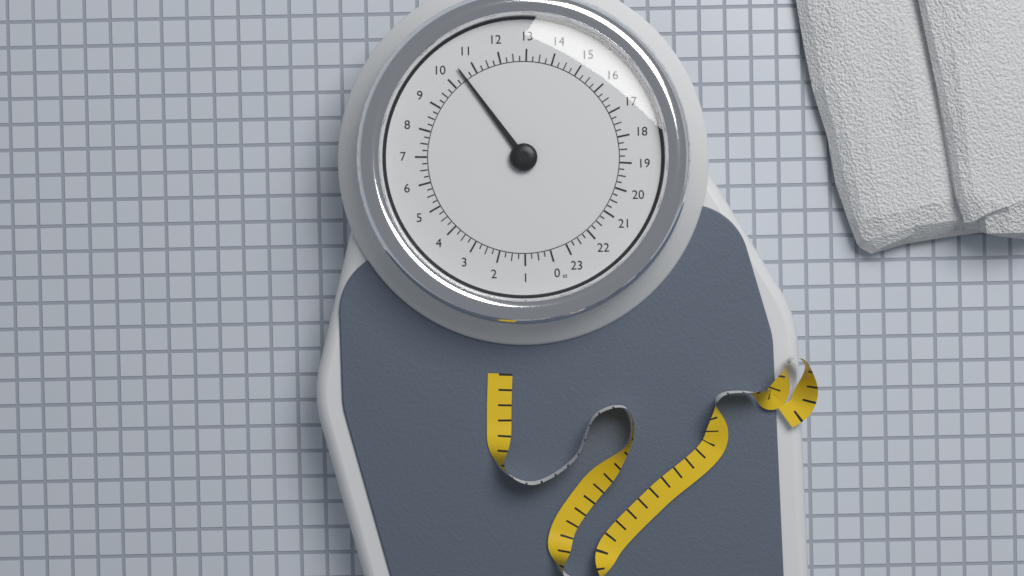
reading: 10.50 st
